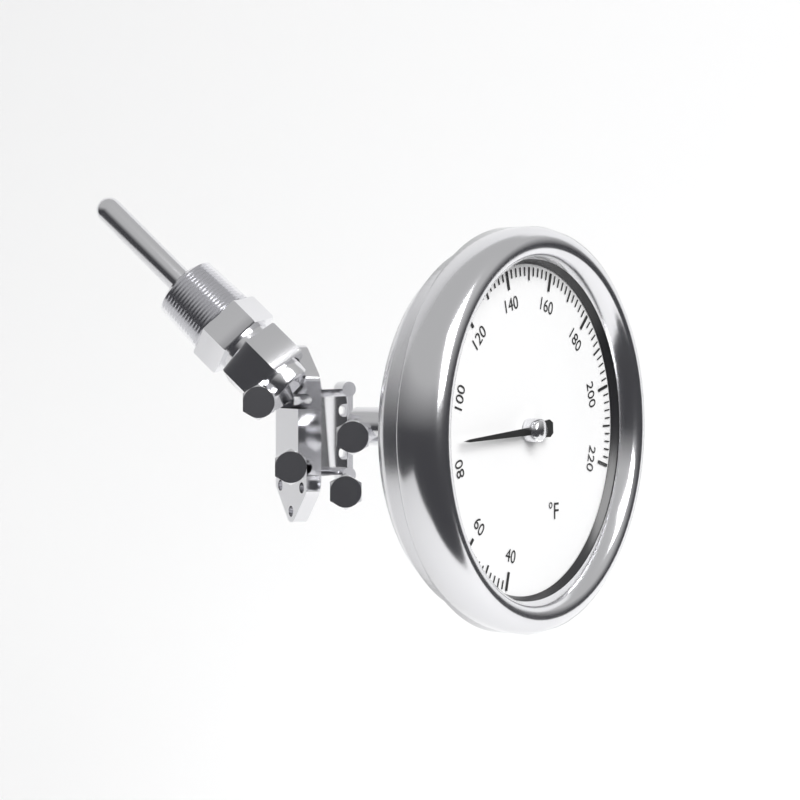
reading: 88 °F
